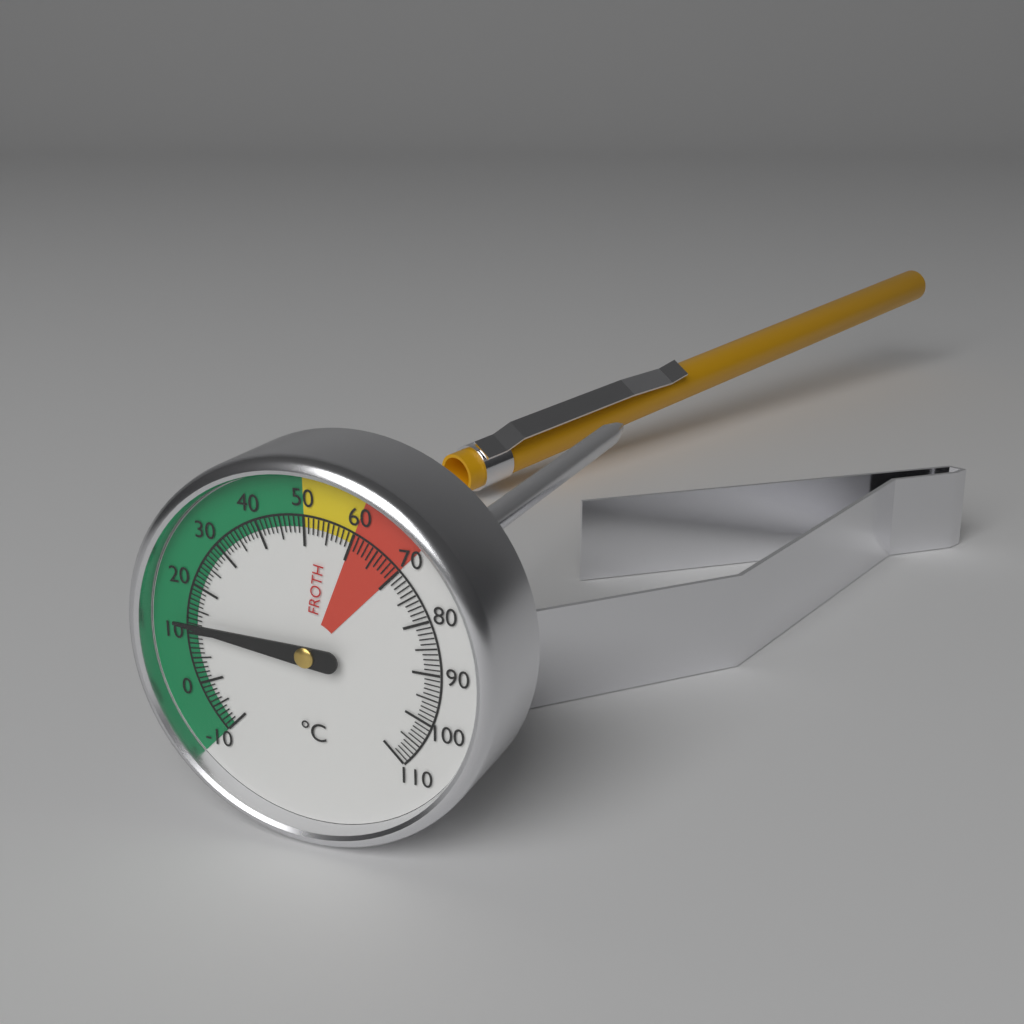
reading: 12 °C
